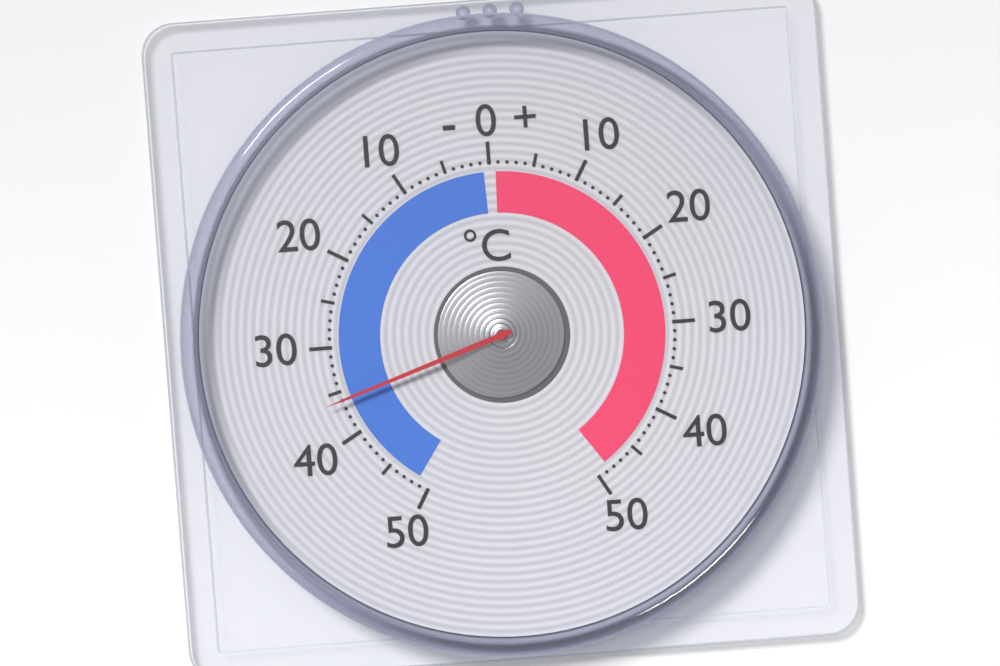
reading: -36 °C
